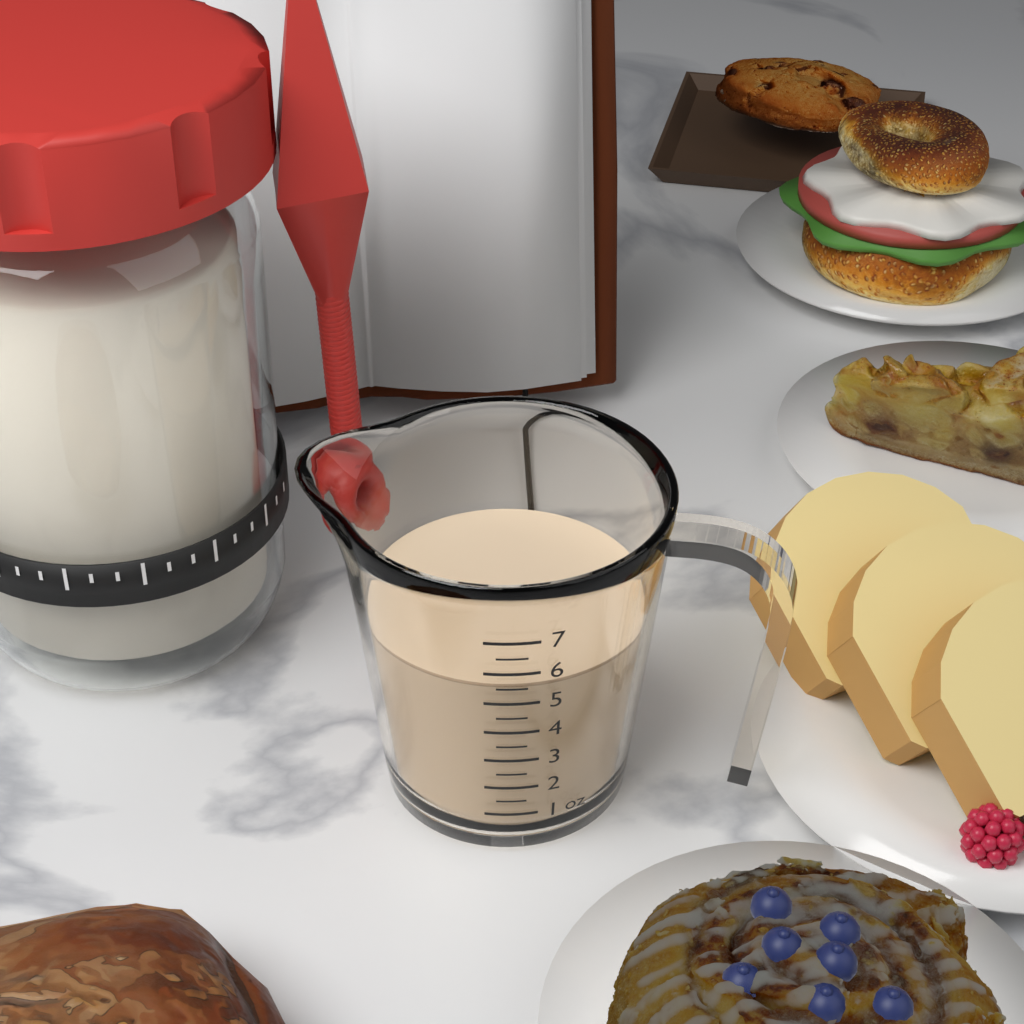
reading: 5.5 oz
